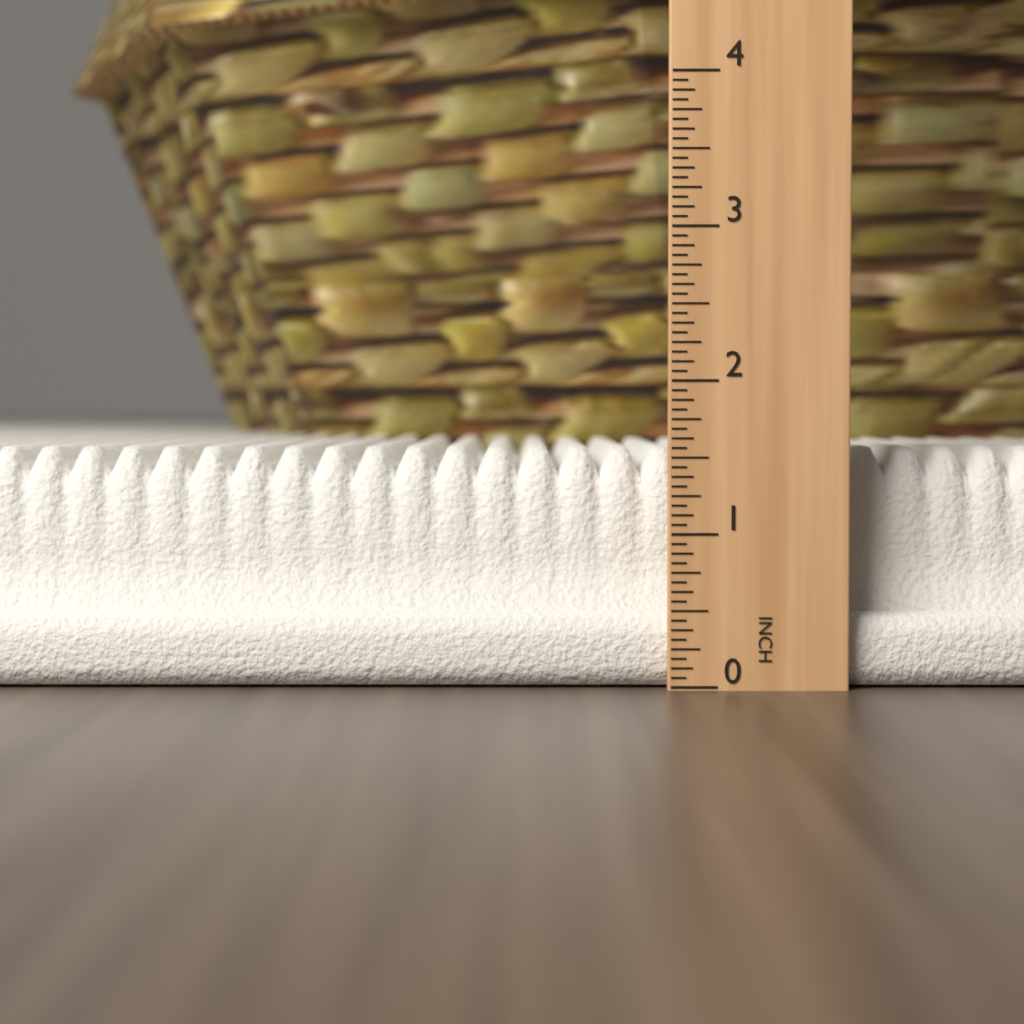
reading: 1.5625 in
